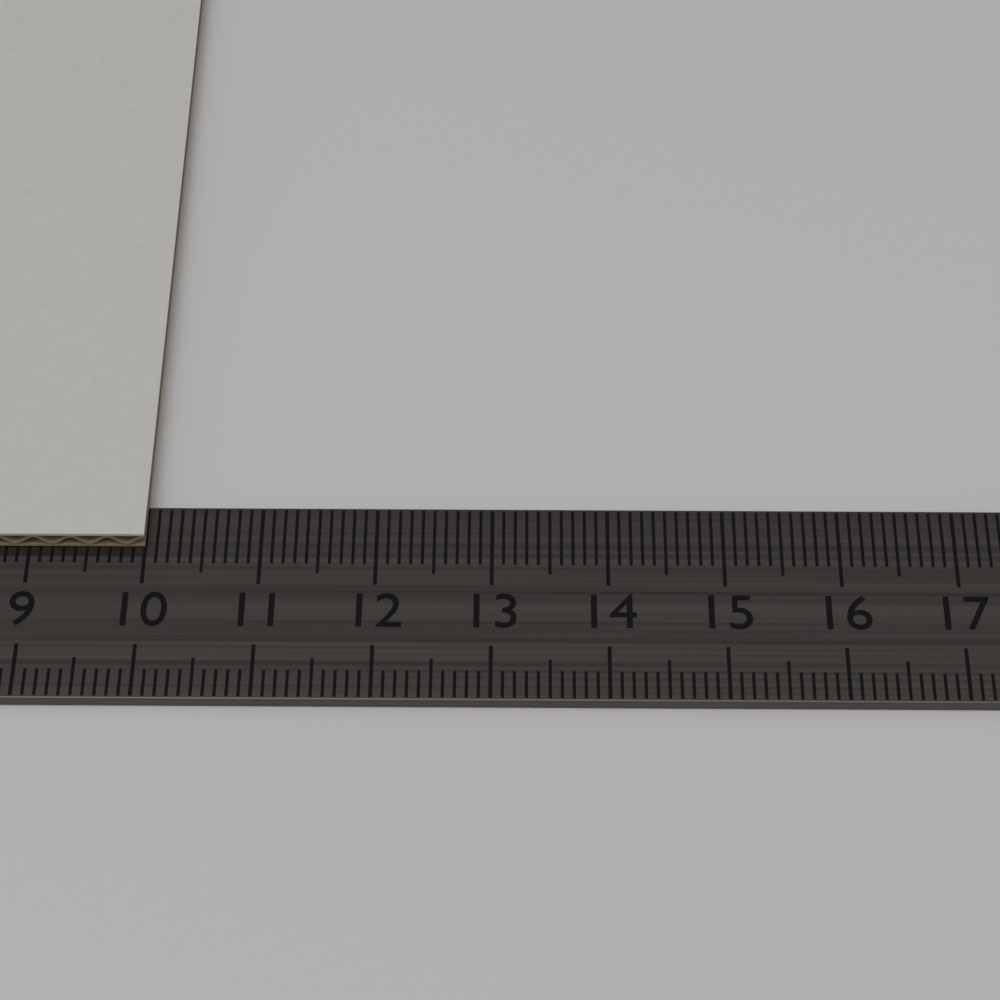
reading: 10.0 cm
